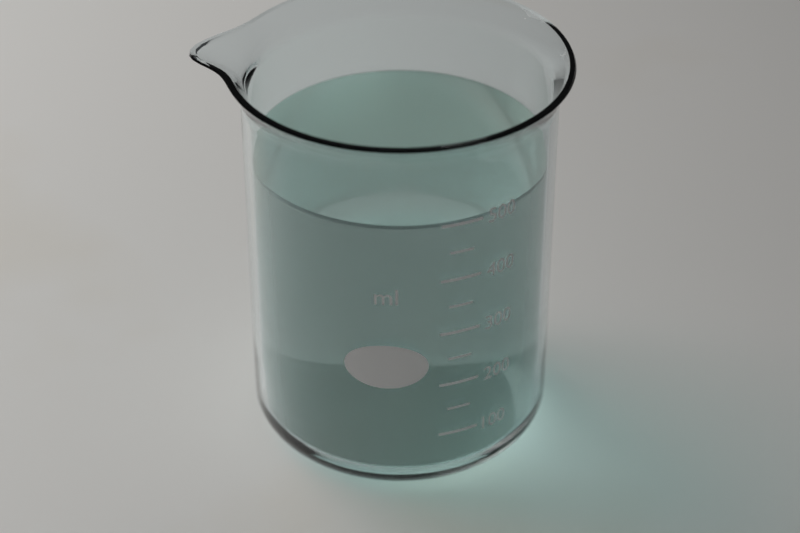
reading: 500 ml
